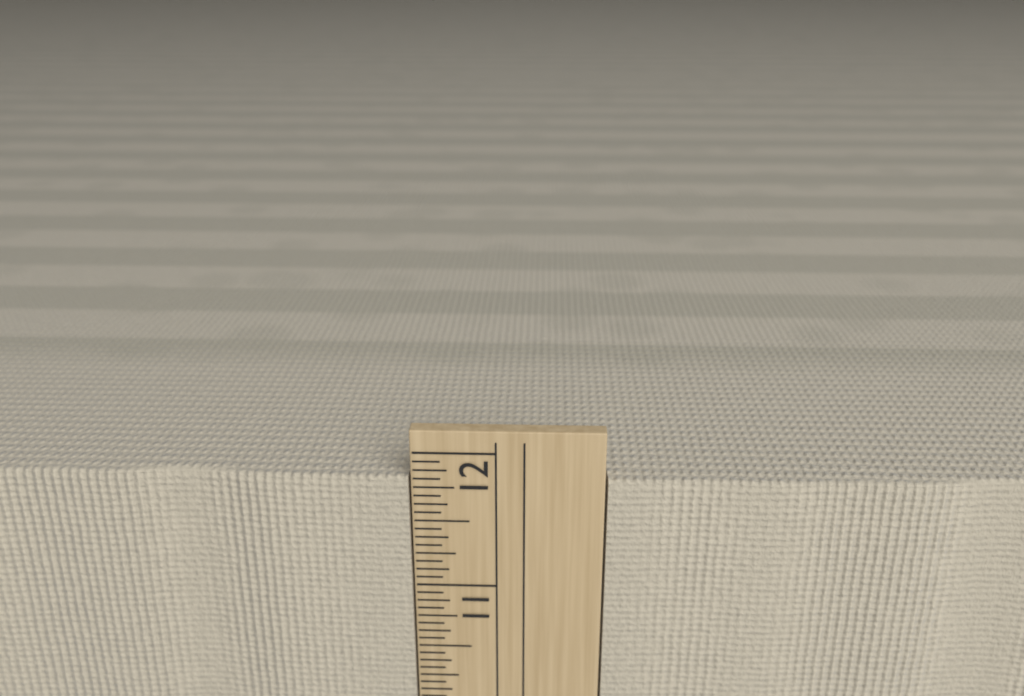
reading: 11.8125 in
